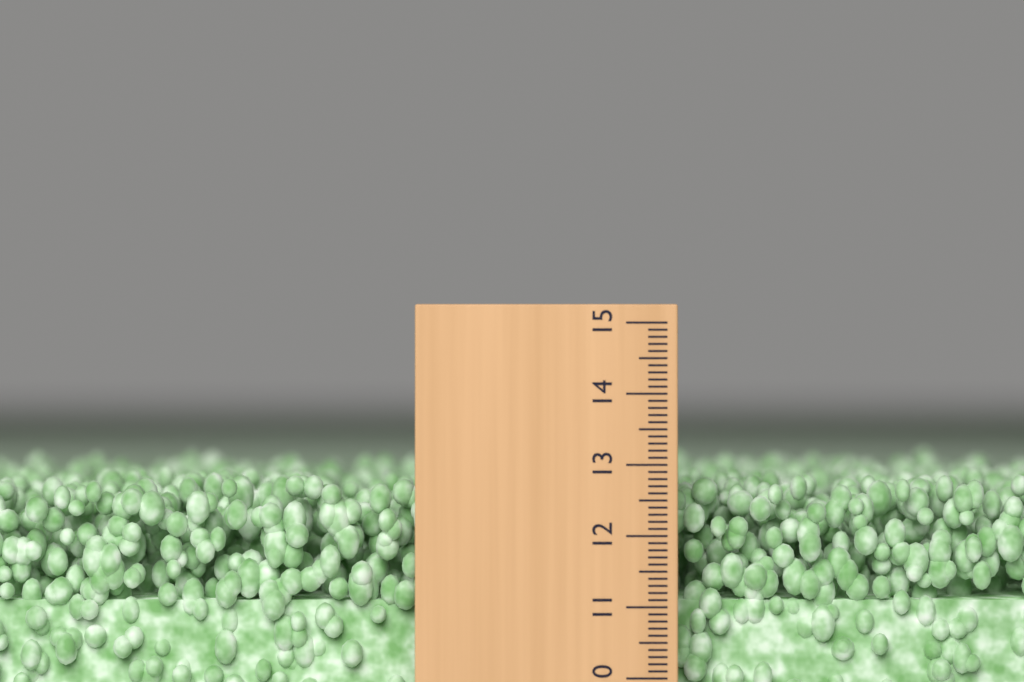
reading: 12.8 (no unit)
